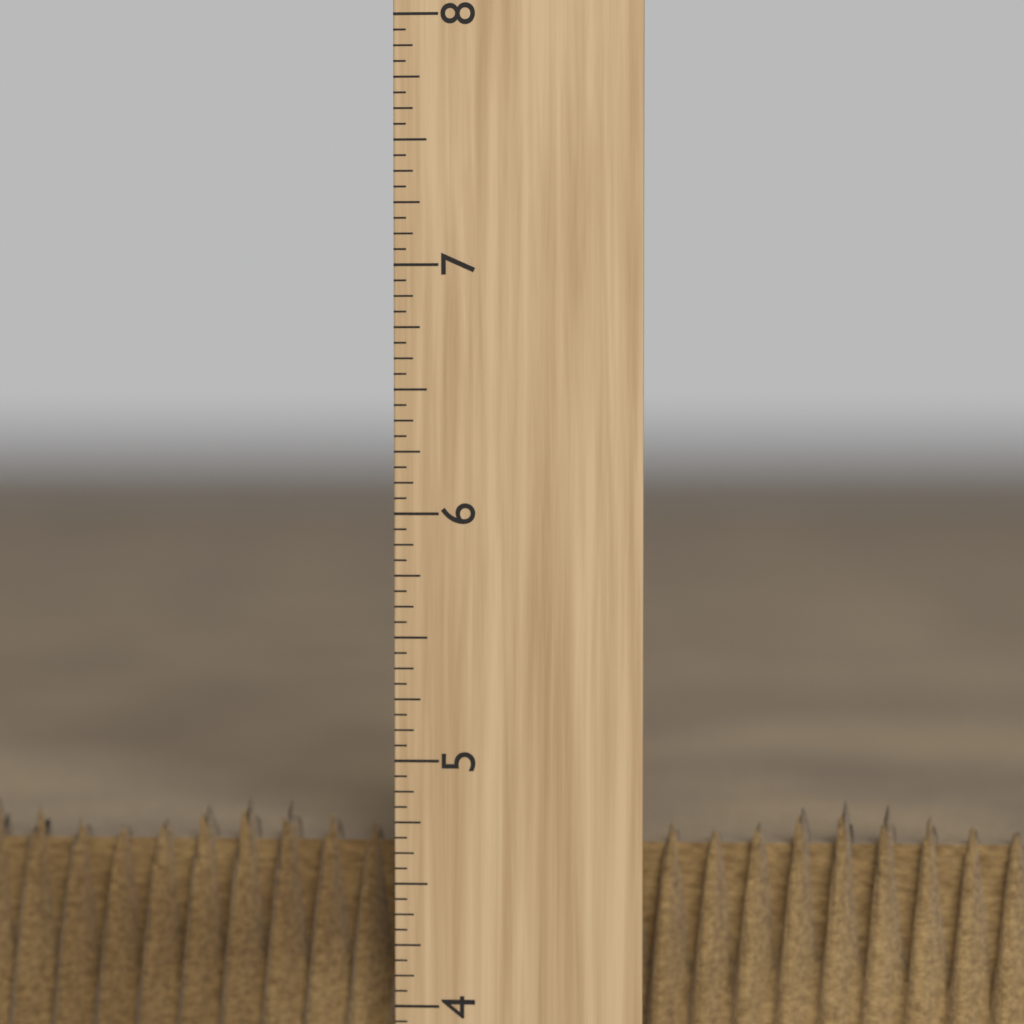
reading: 4.8125 inch
